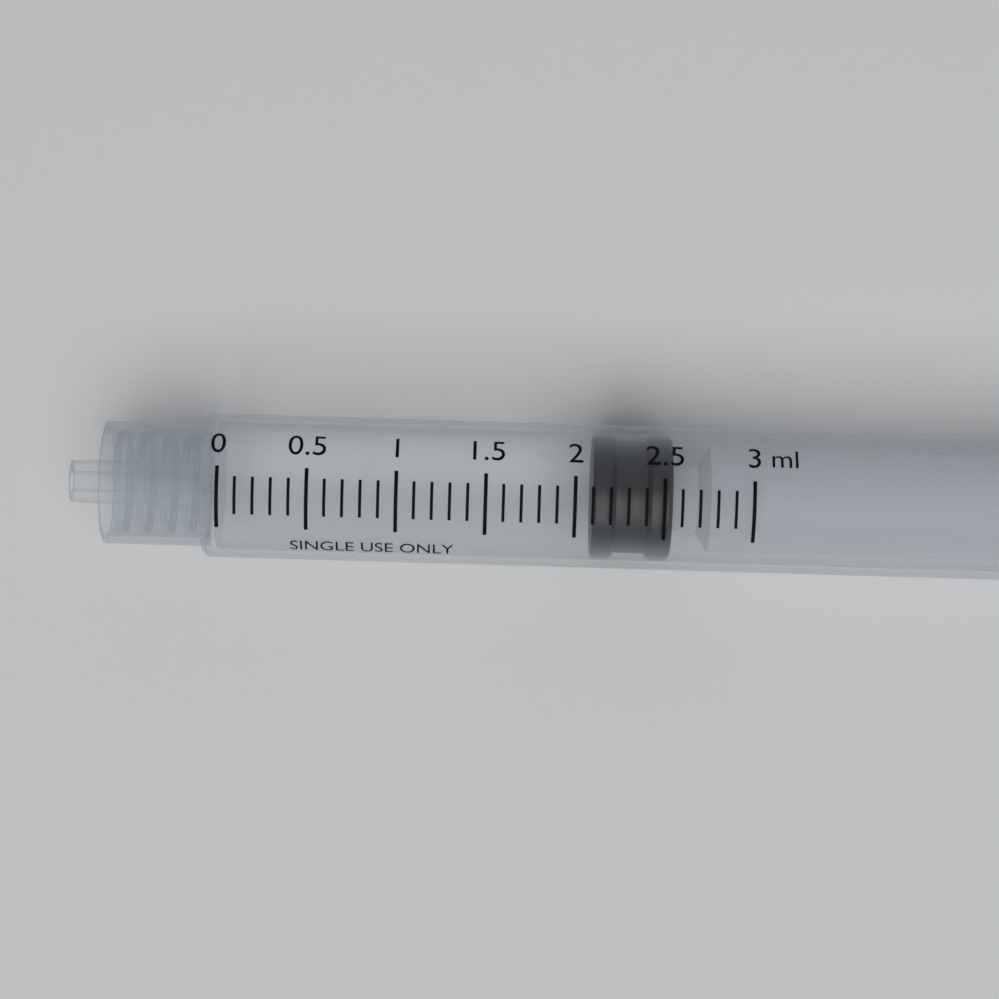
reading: 2.1 ml
